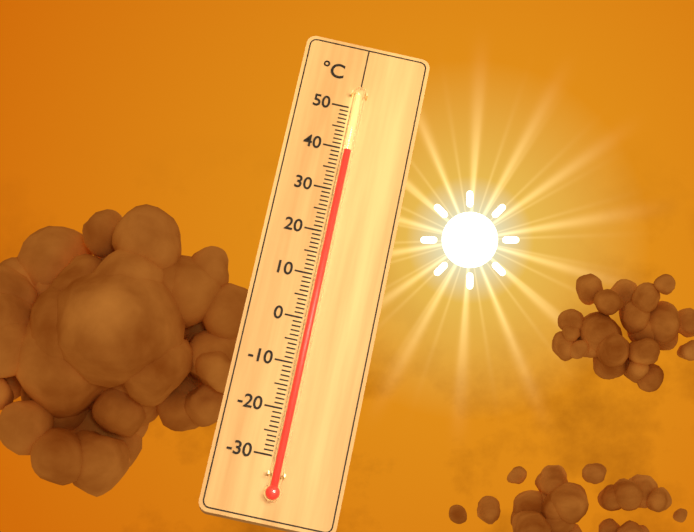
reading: 39 °C
